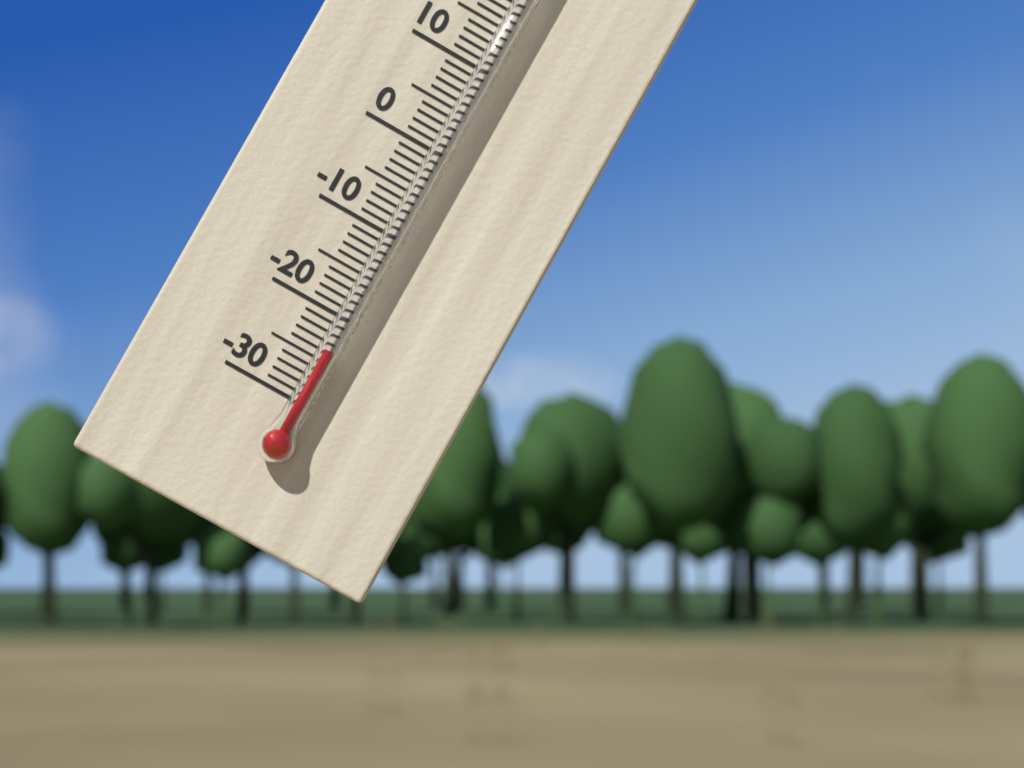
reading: -24 °C
